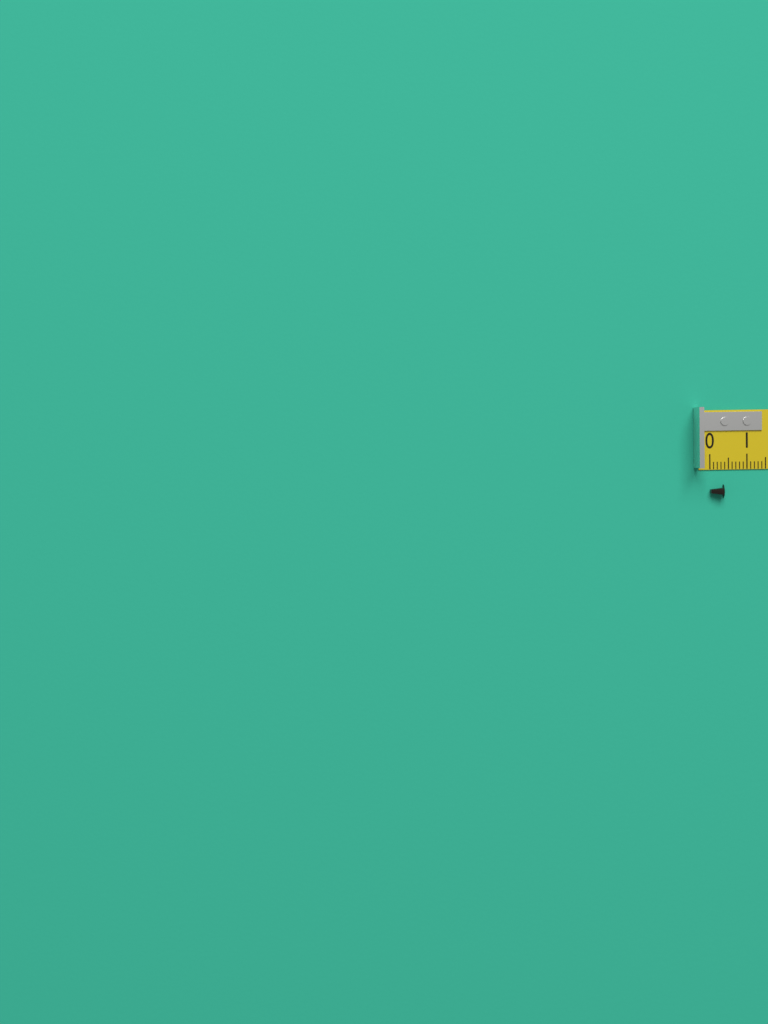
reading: 0.4 cm
